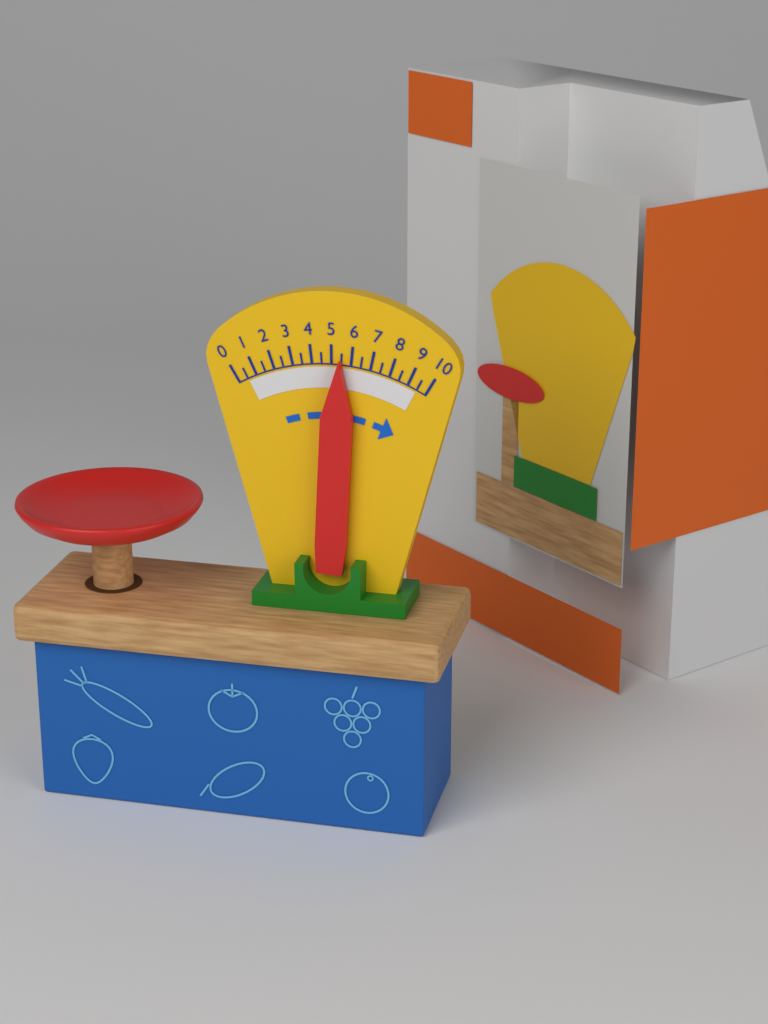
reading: 5.5 (no unit)
